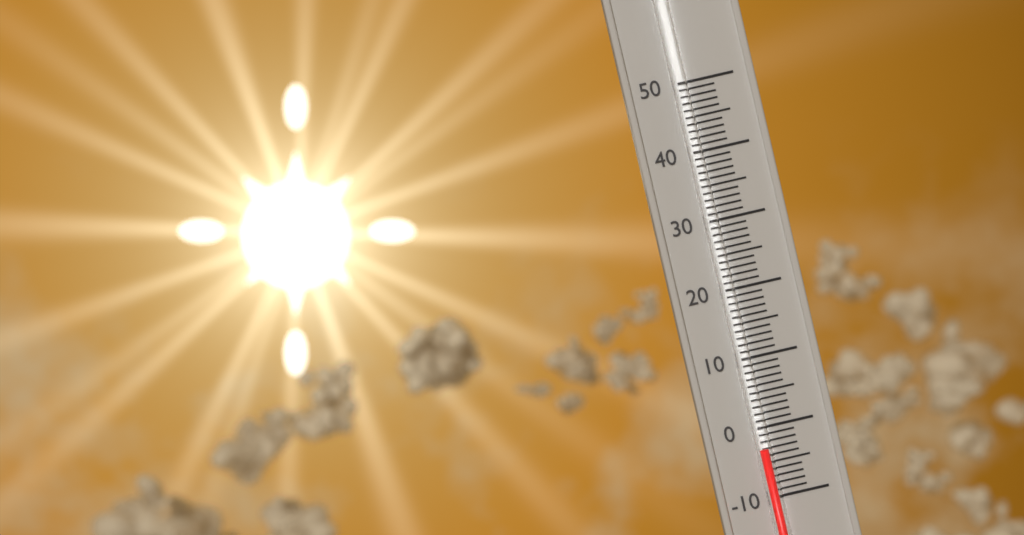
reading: -3 (no unit)
